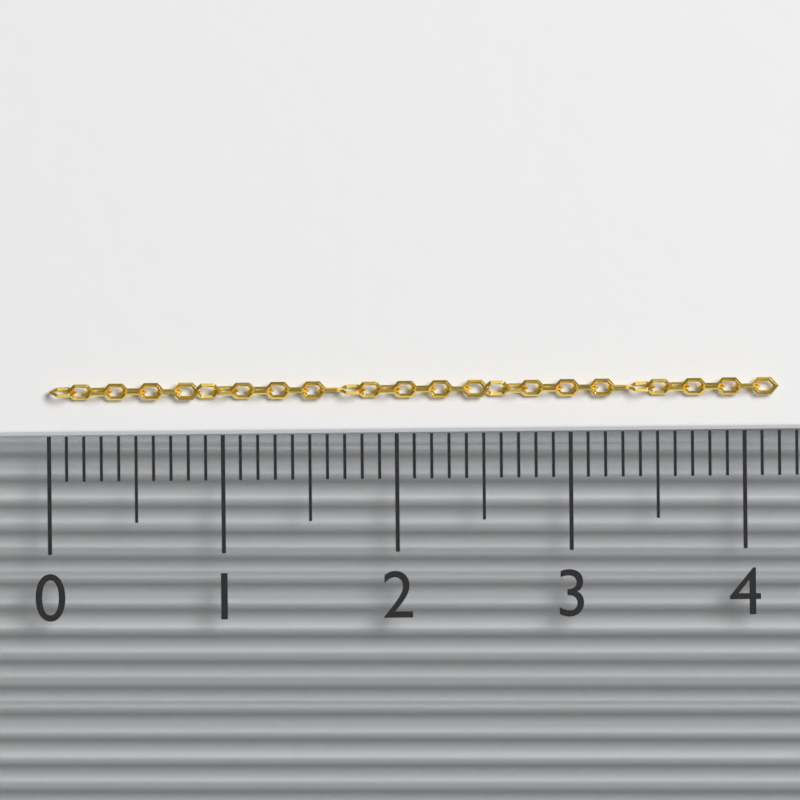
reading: 4.2 (no unit)
